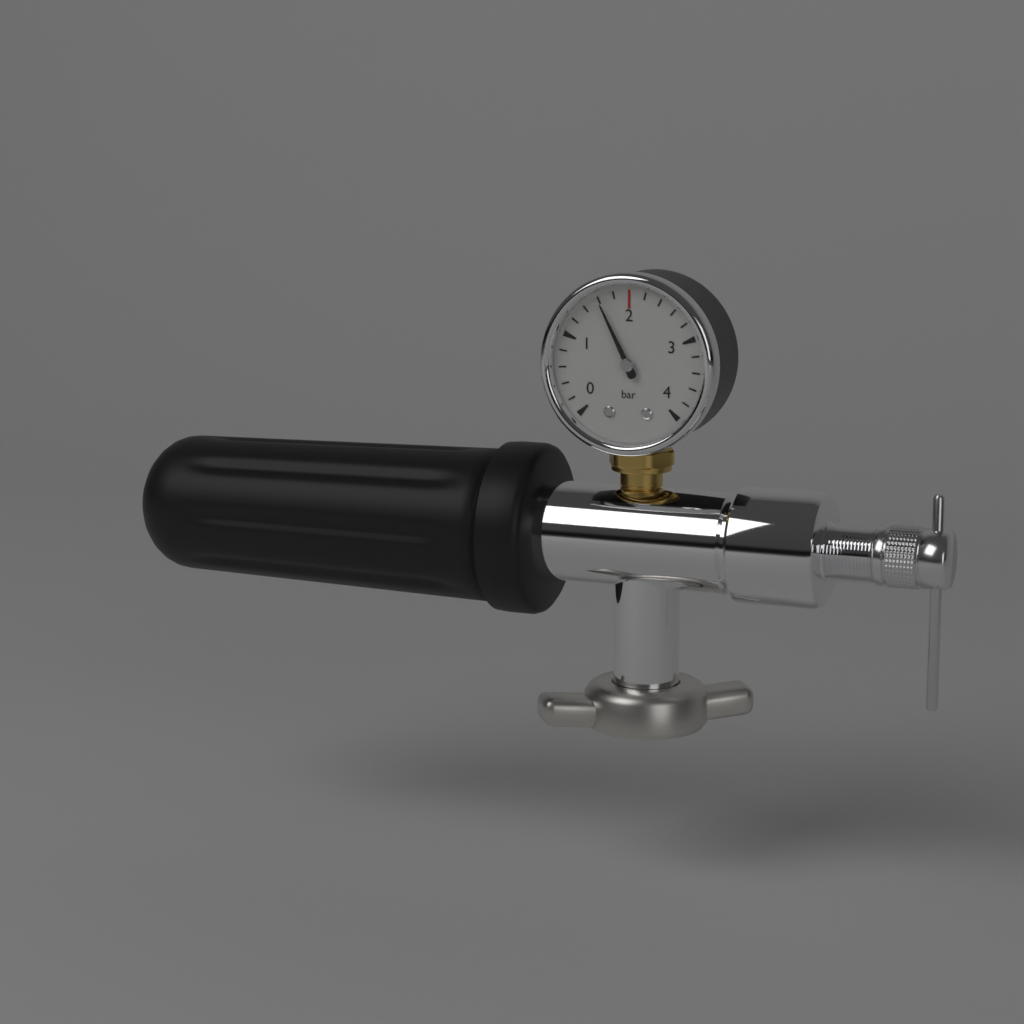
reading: 1.6 bar
